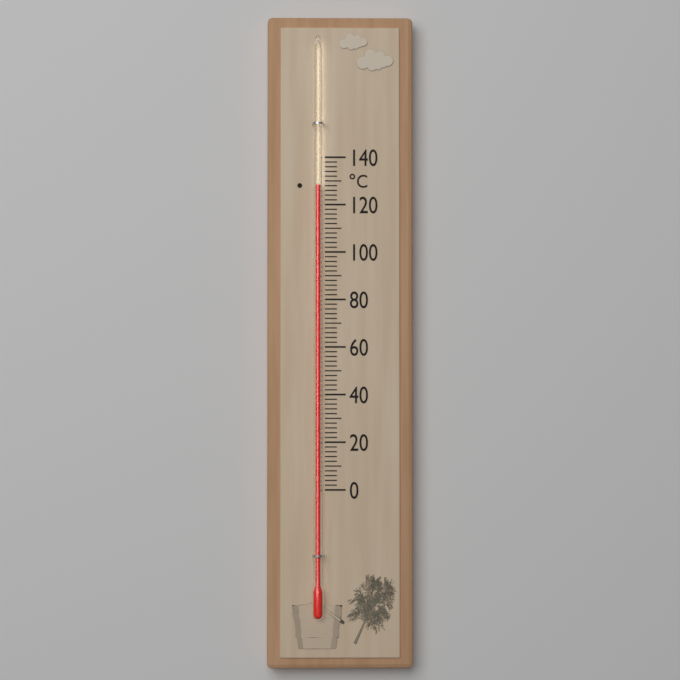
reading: 128 °C
